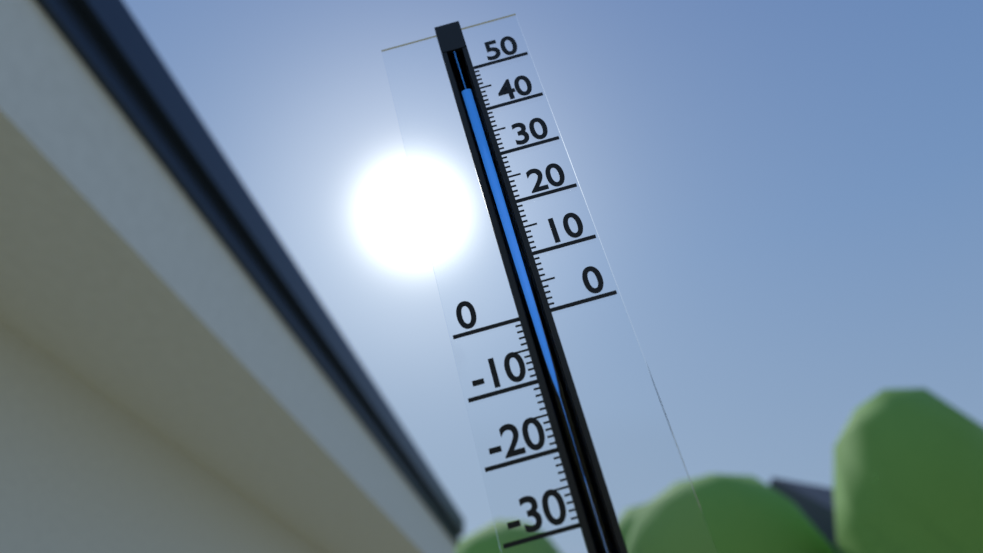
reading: 45 (no unit)
